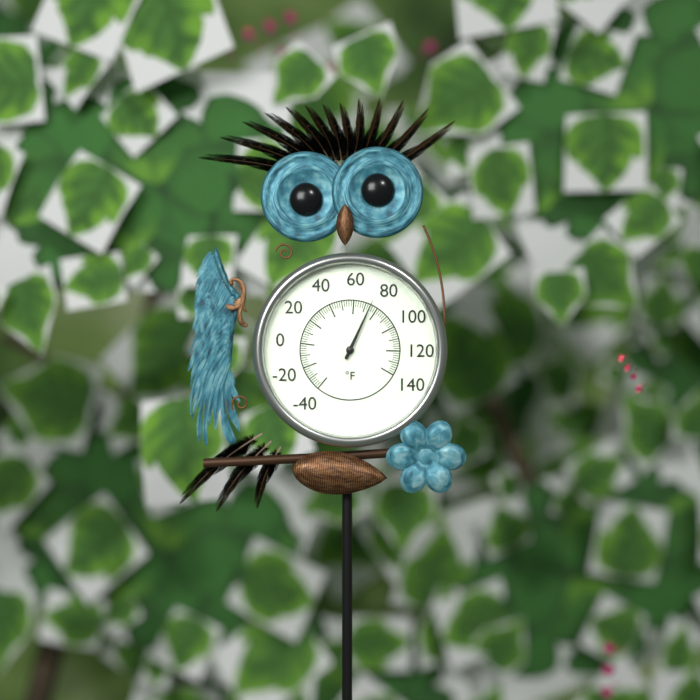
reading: 74 °F
